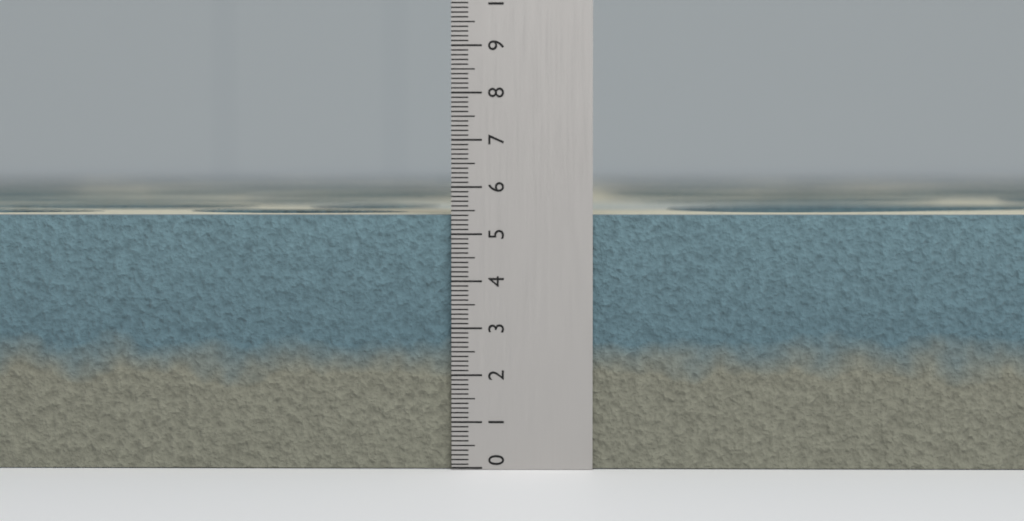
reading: 5.4 (no unit)
